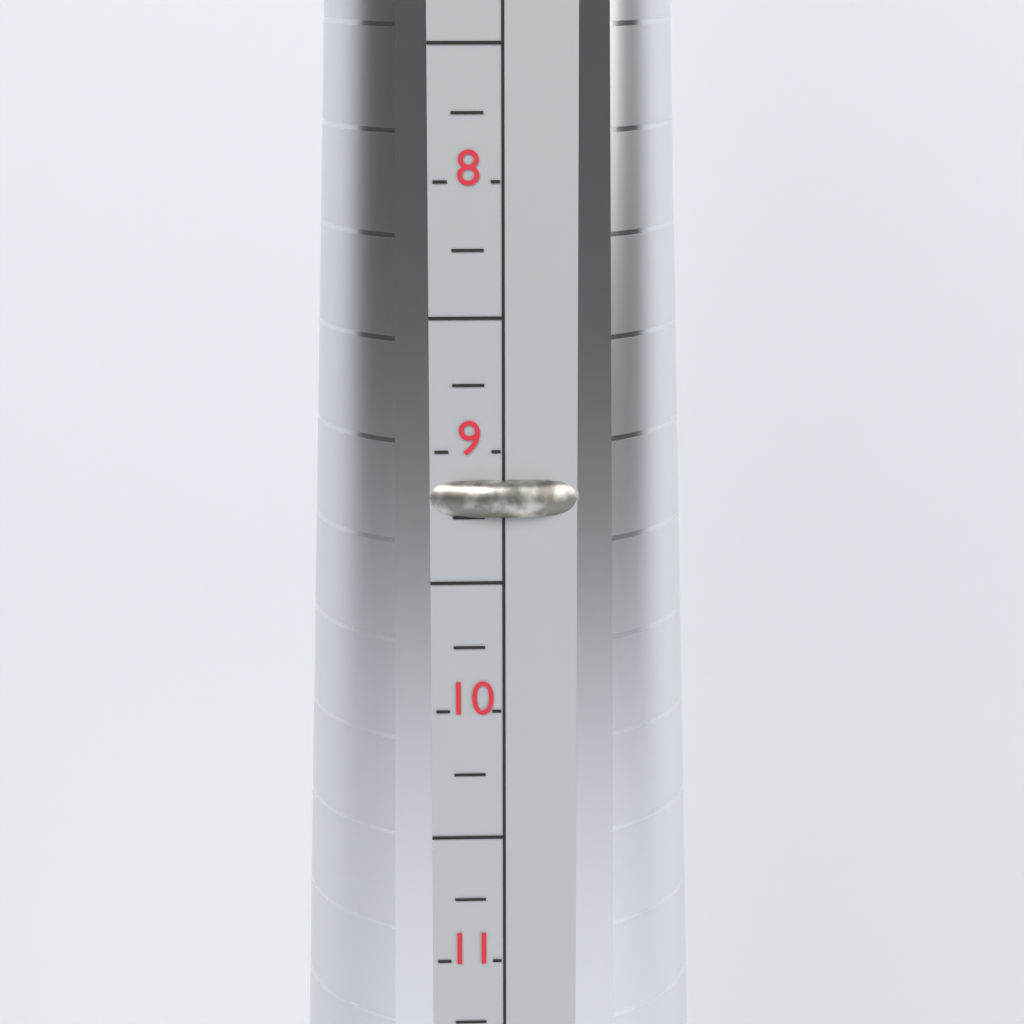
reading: 9.25 (no unit)
